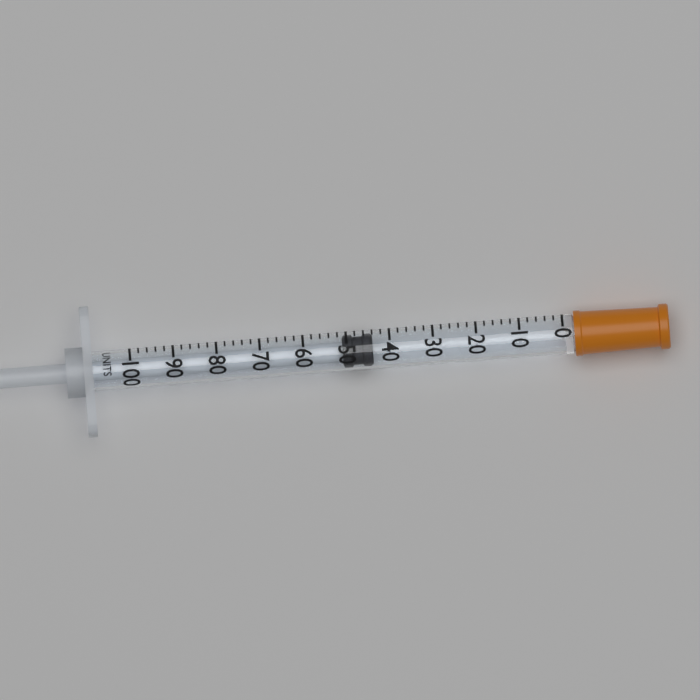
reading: 44 units
